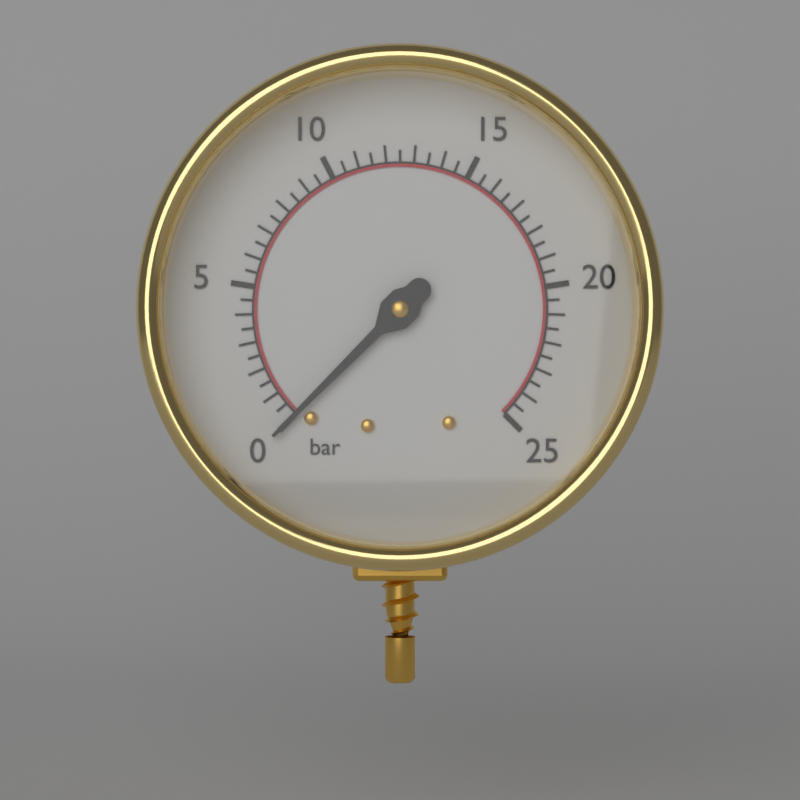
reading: 0.0 bar
